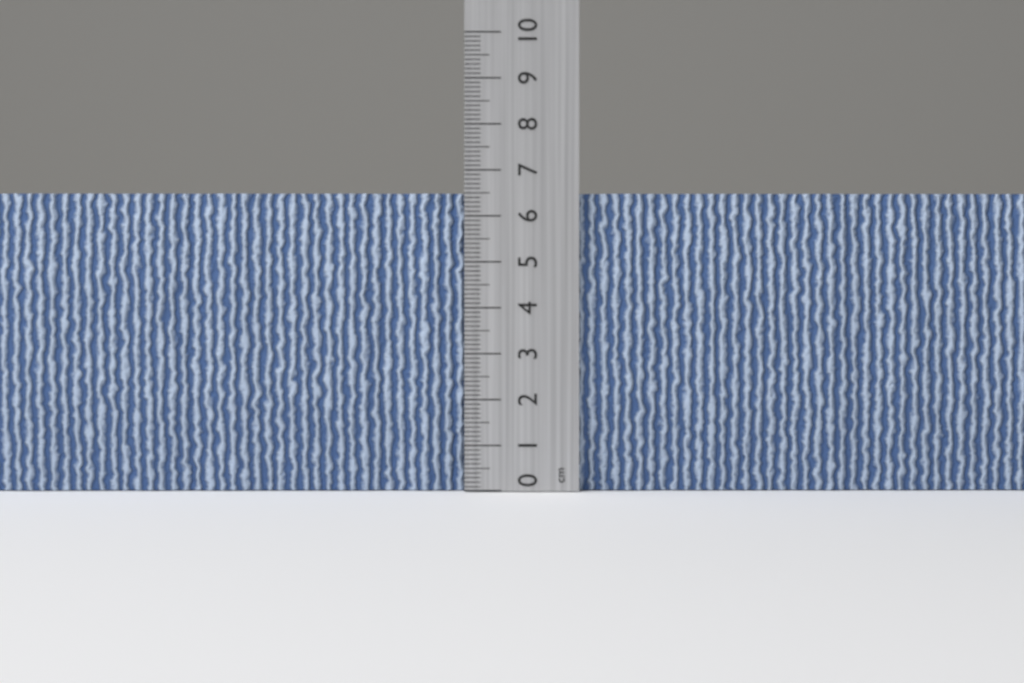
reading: 6.5 cm
